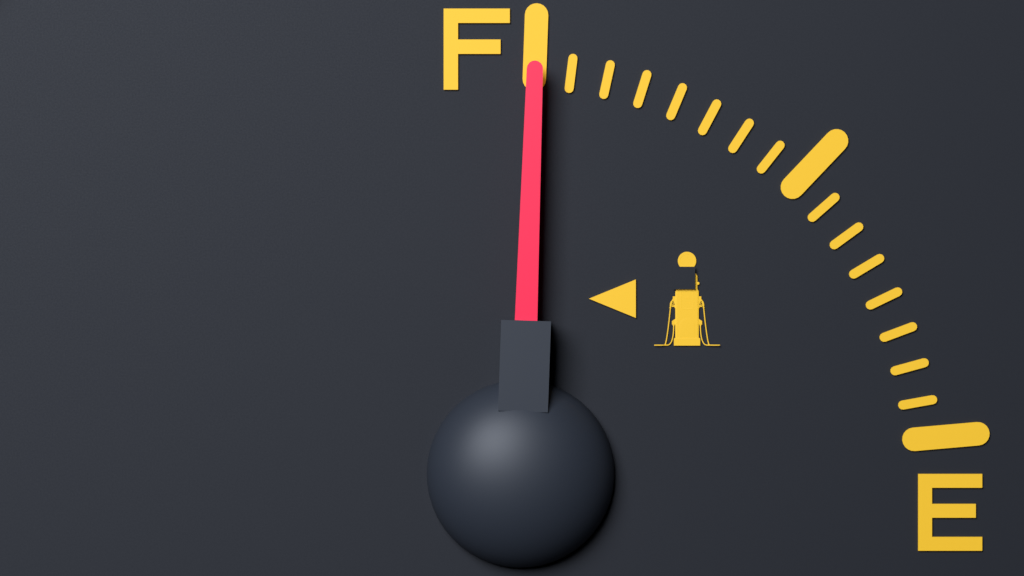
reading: 1.0000 (no unit)
